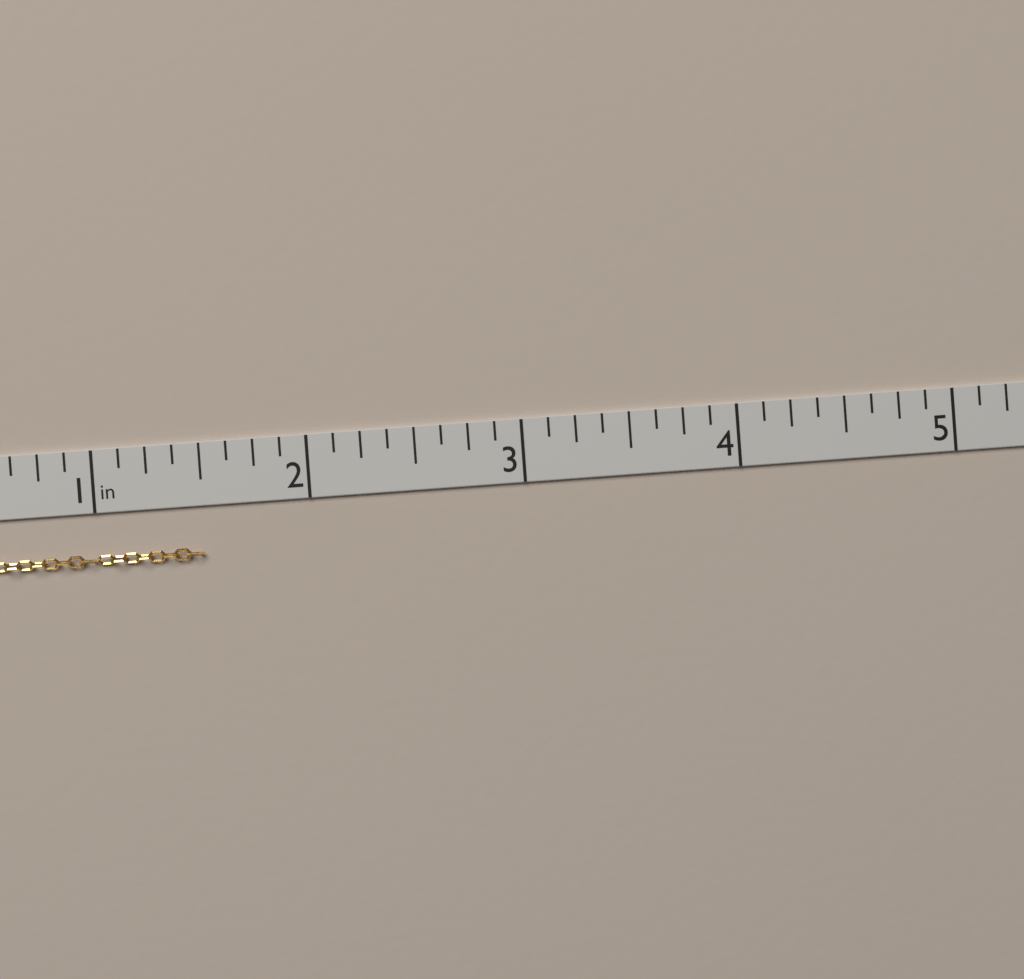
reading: 1.500 in
